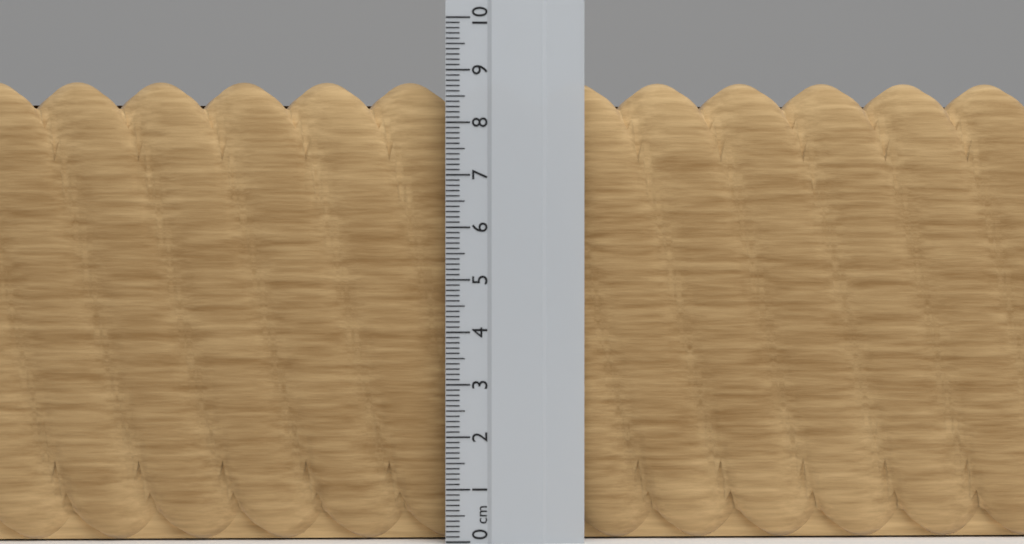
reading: 8.8 cm
